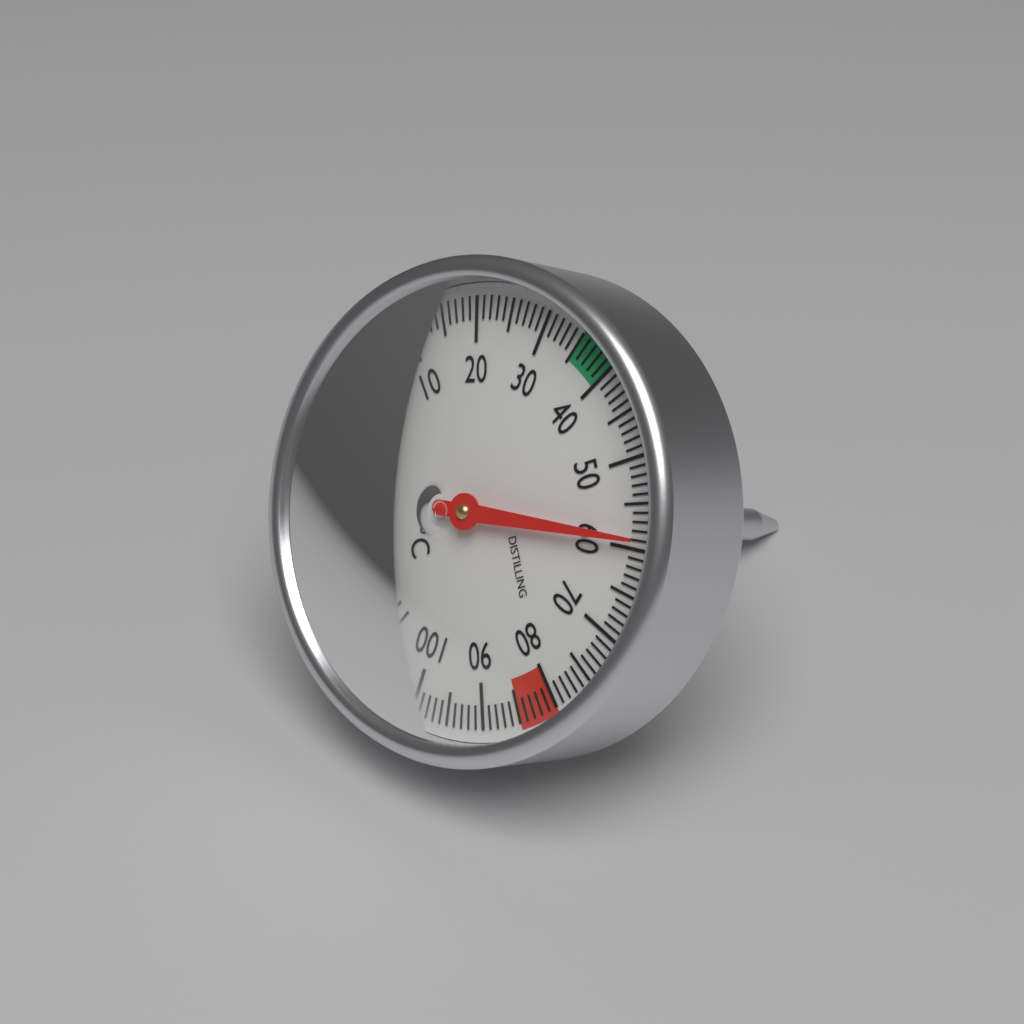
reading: 59 °C
